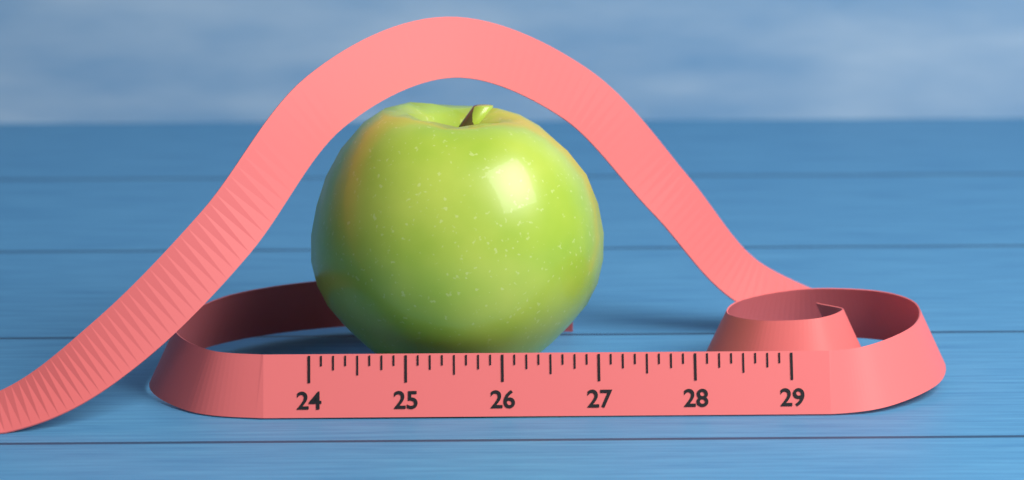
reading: 27.125 (no unit)
